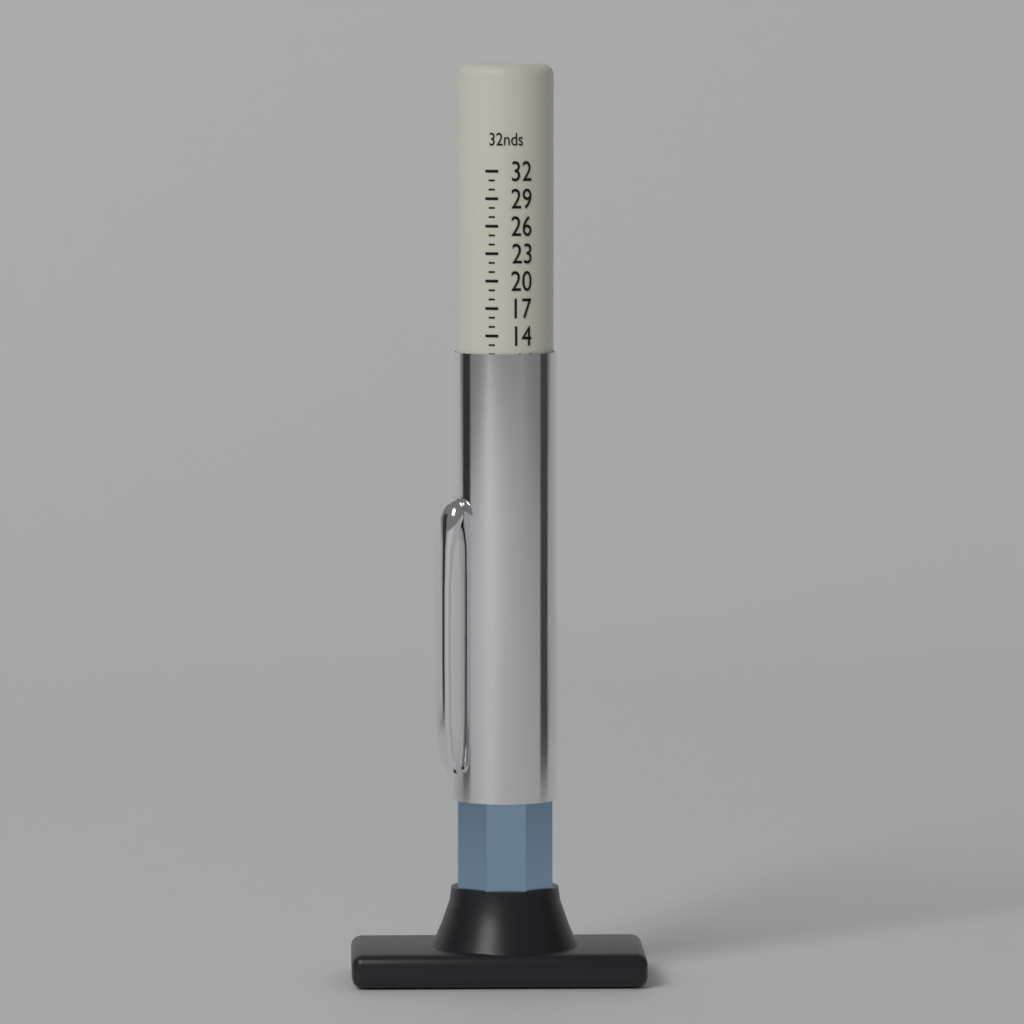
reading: 12 32nds
